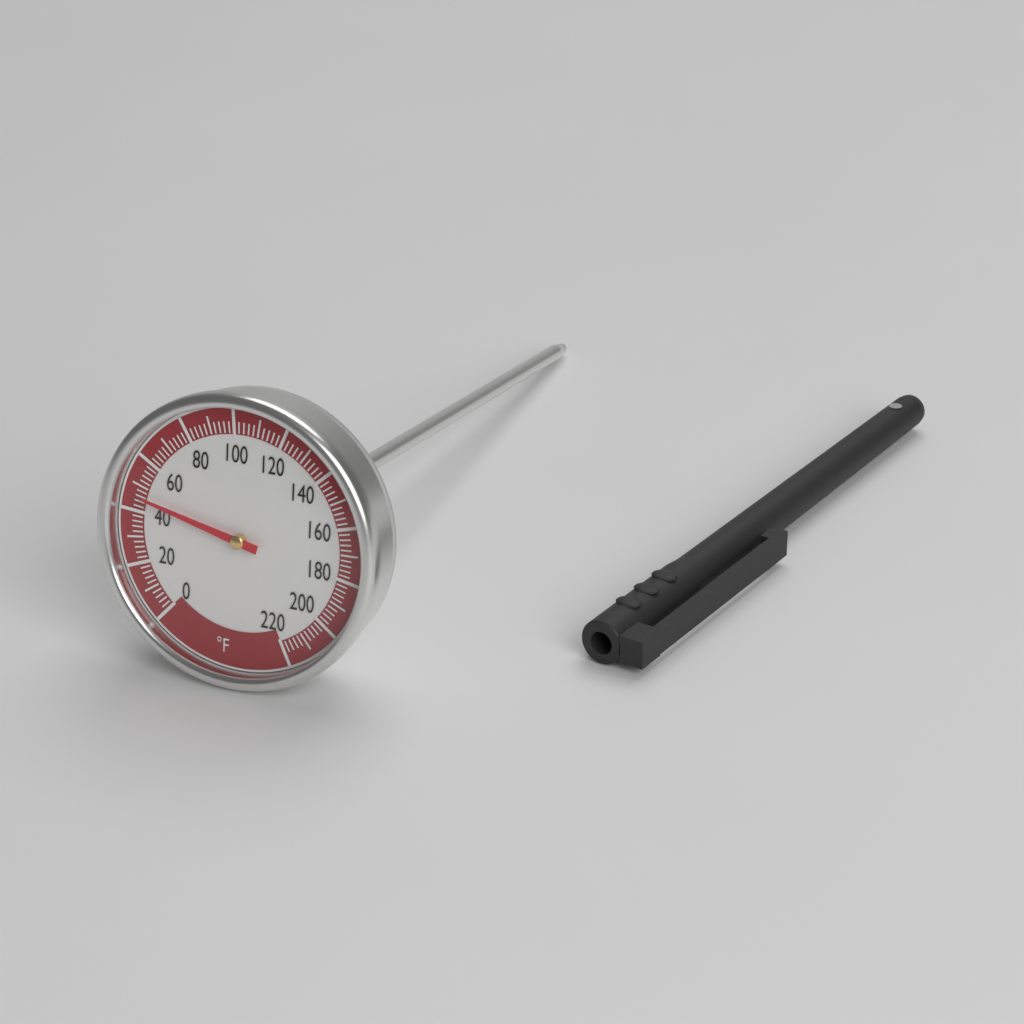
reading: 46 °F
